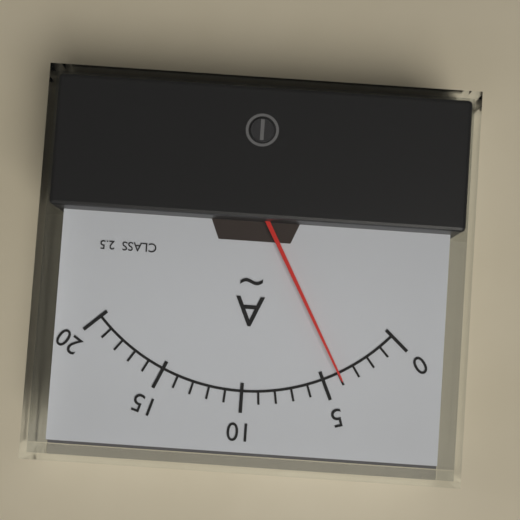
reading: 4 A
